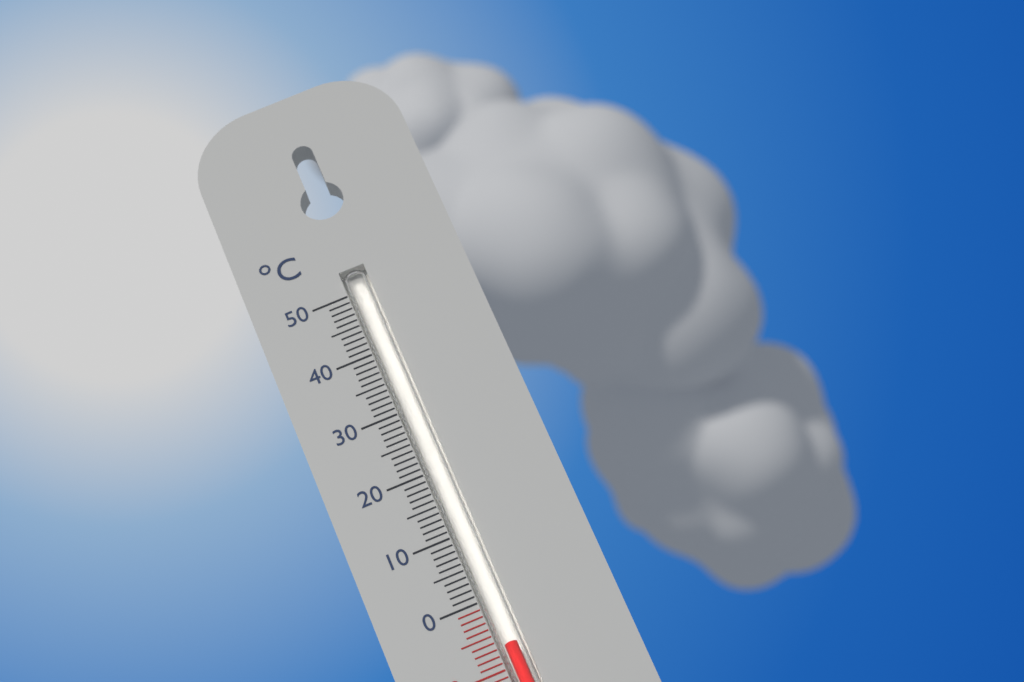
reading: -7 °C
